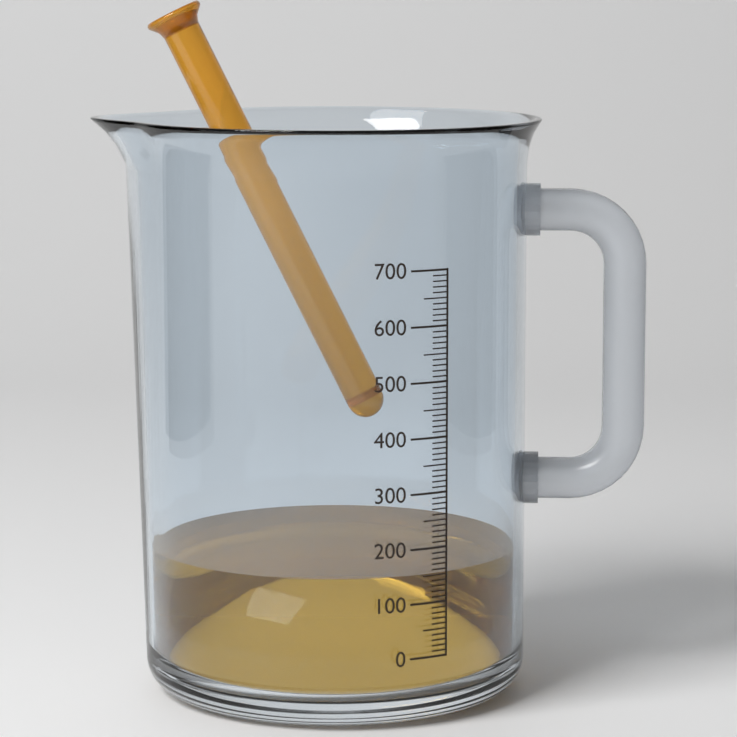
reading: 150 (no unit)
